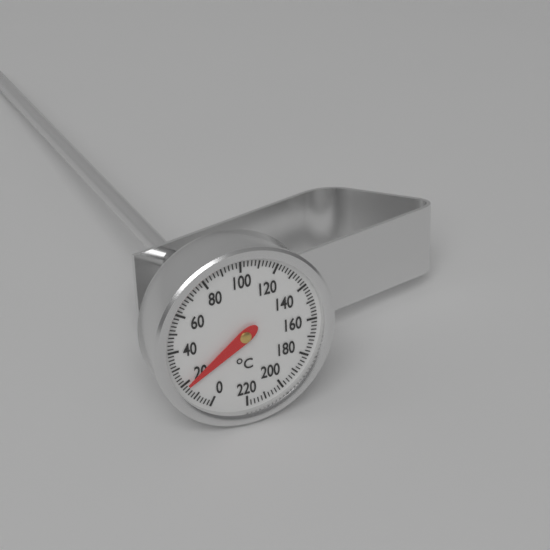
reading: 18 °C
